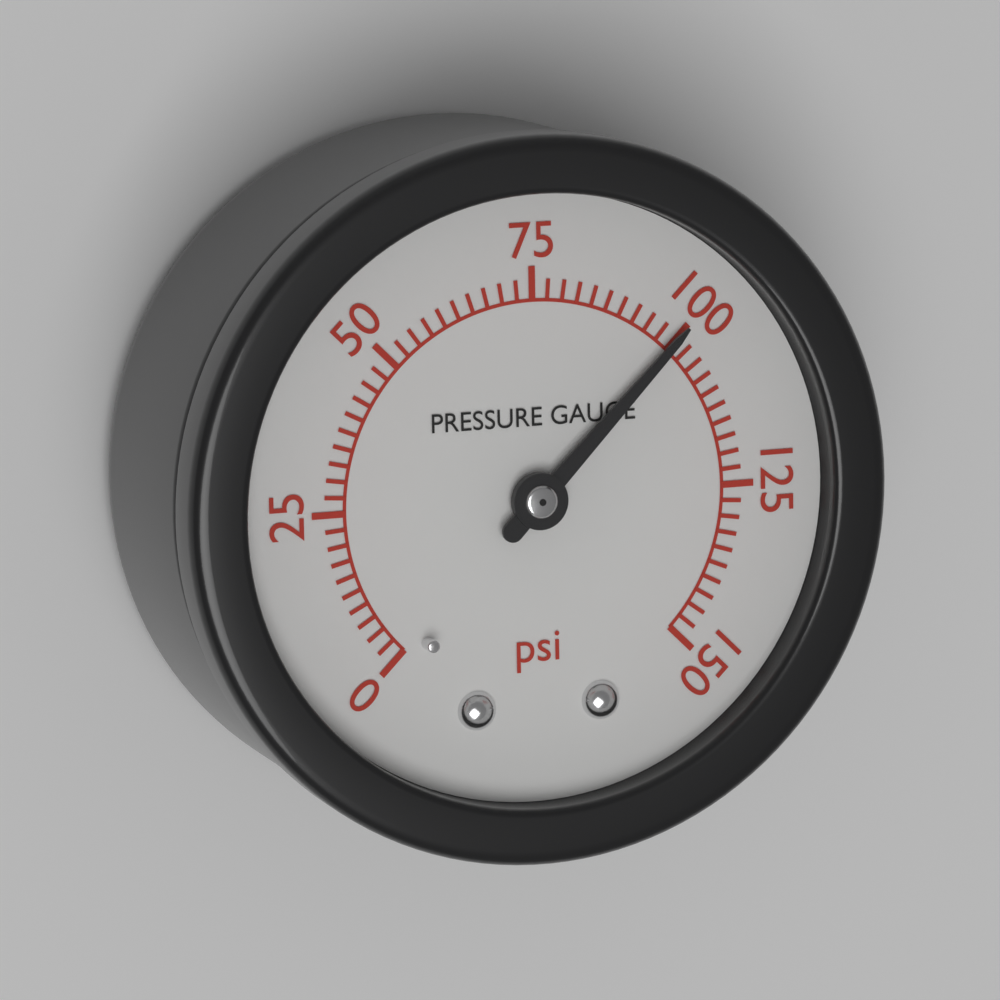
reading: 100.0 psi
